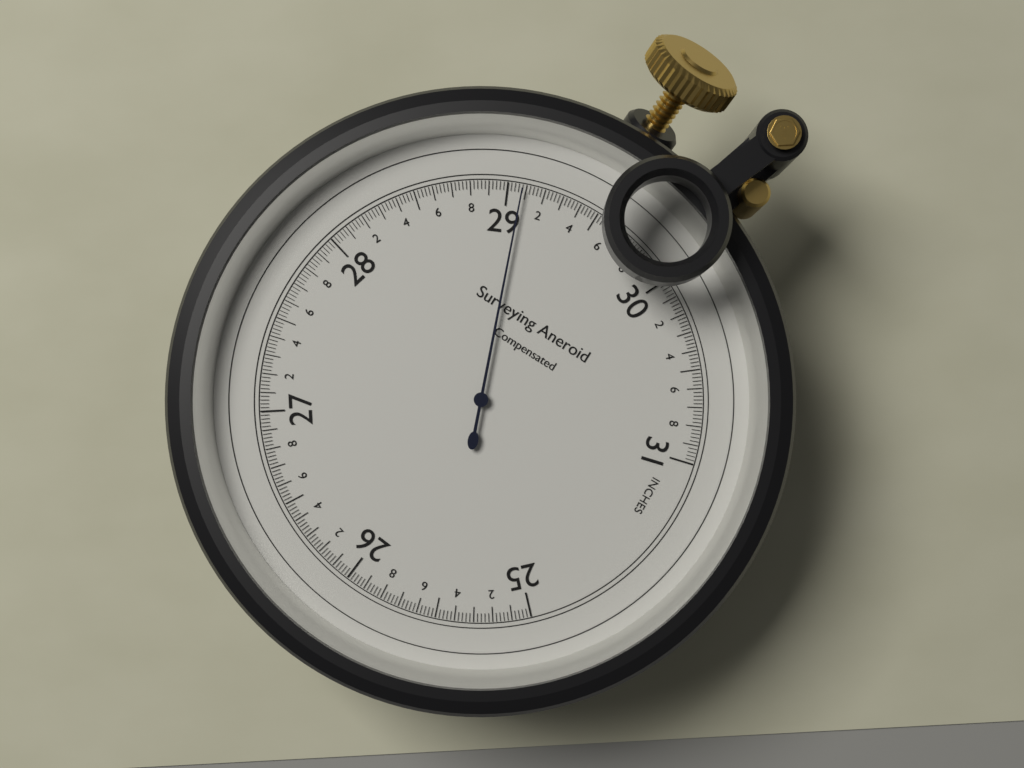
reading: 29.08 inches
